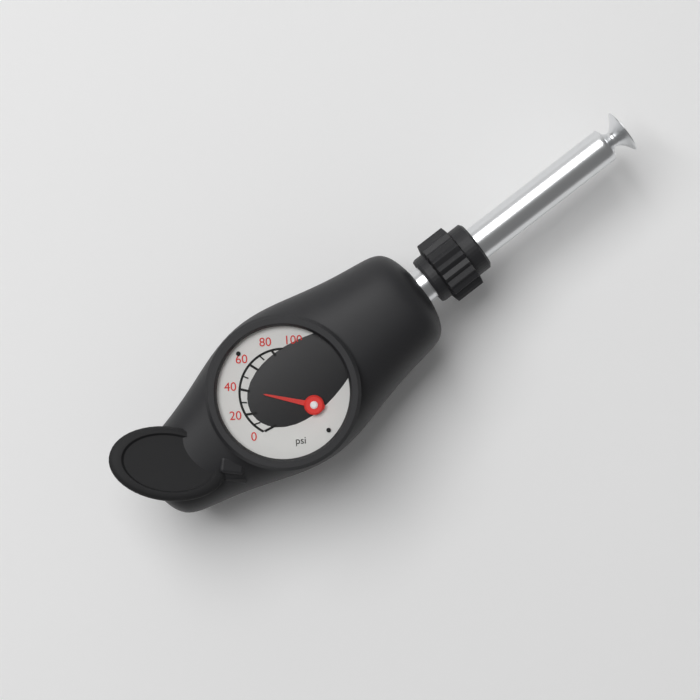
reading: 40 psi
